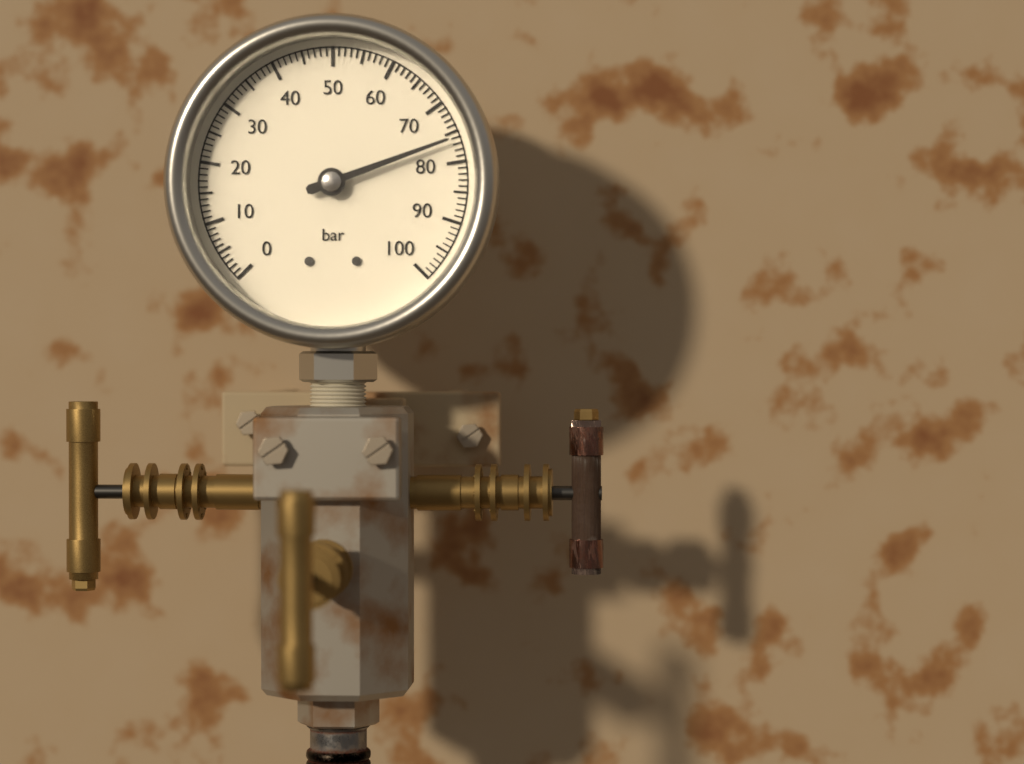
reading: 76 bar
